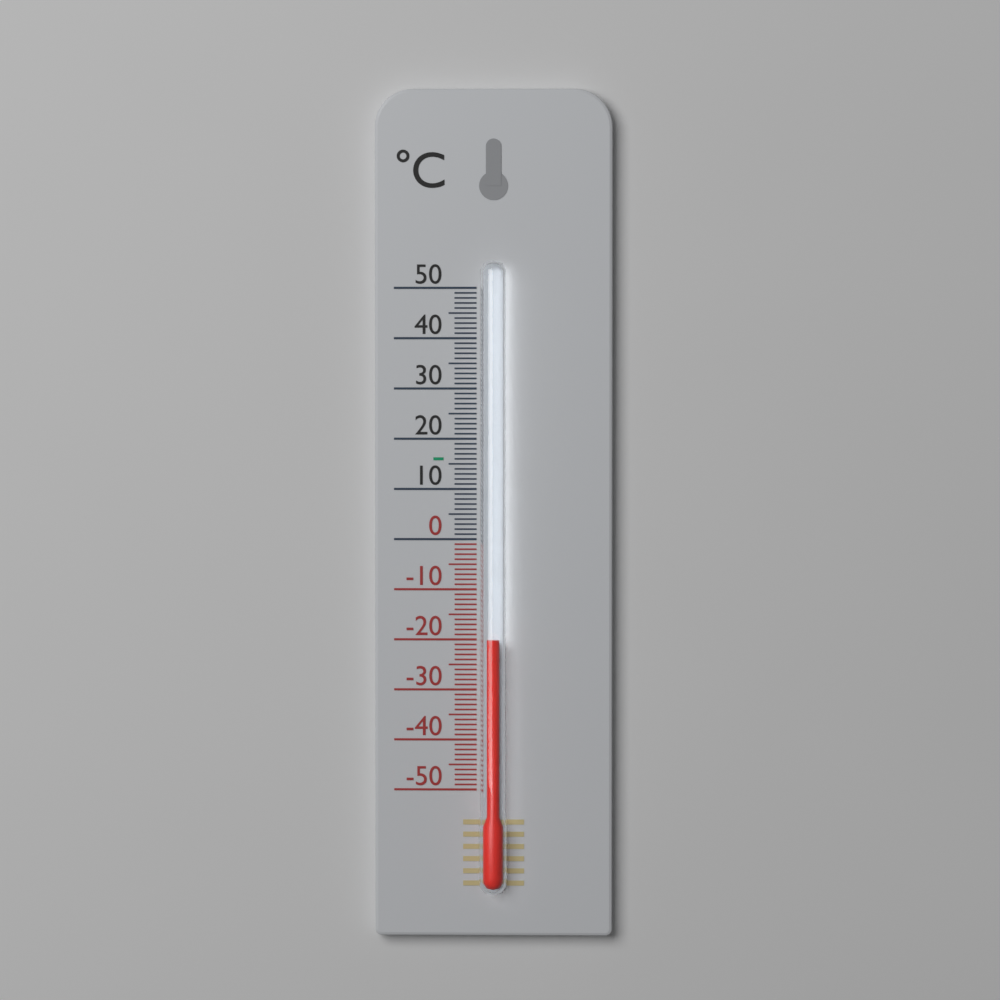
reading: -20 °C
